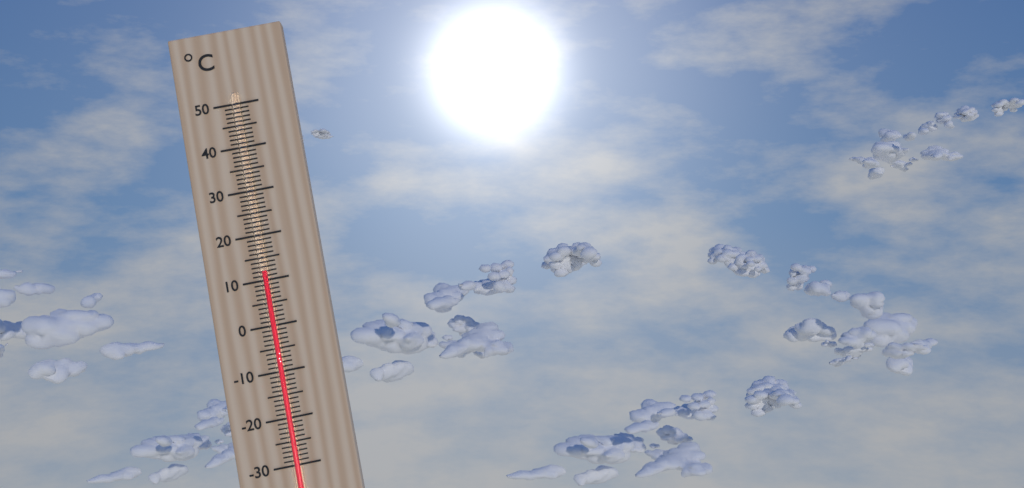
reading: 12 °C
